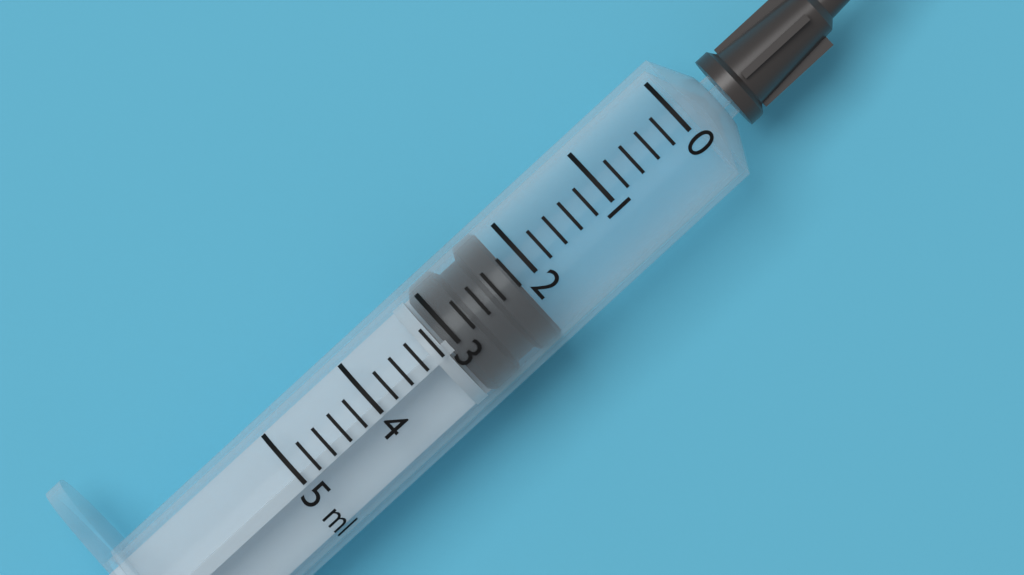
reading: 2.2 ml
